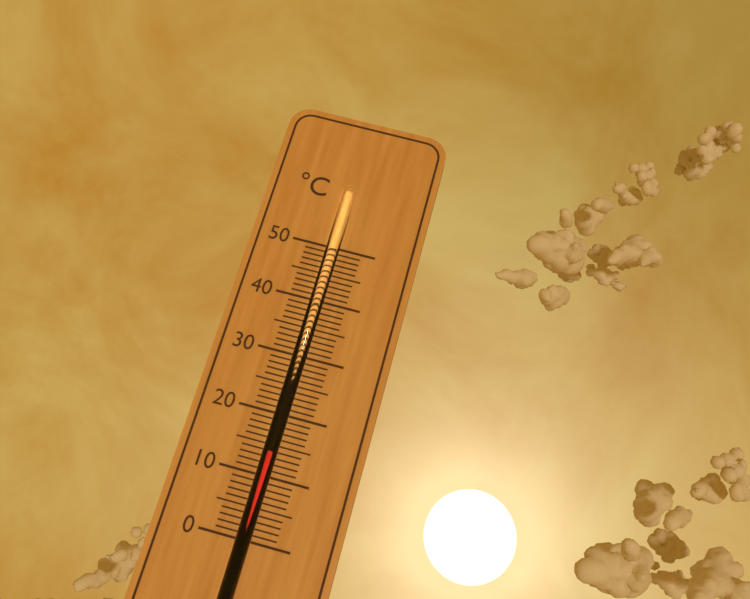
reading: 14 °C
